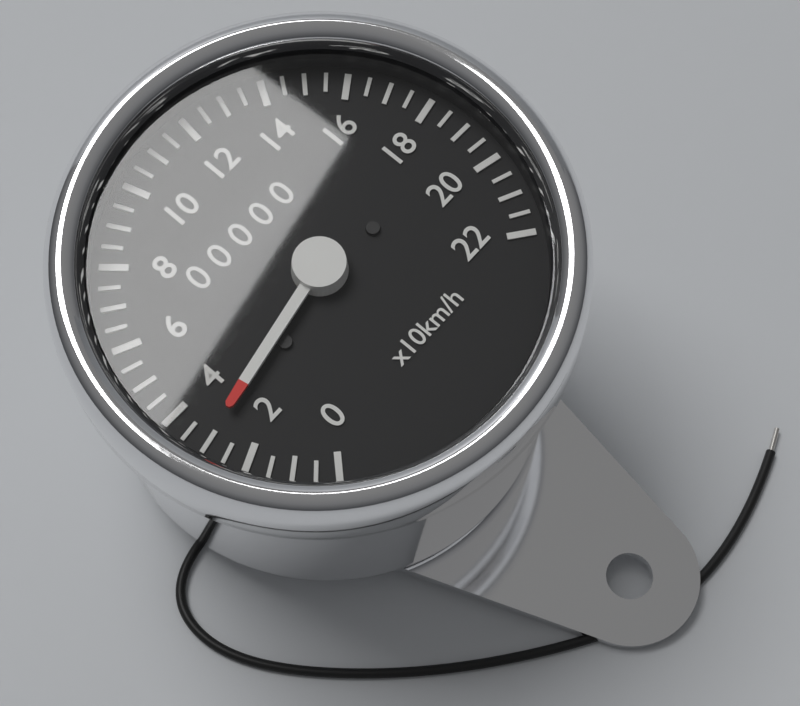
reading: 30 km/h
